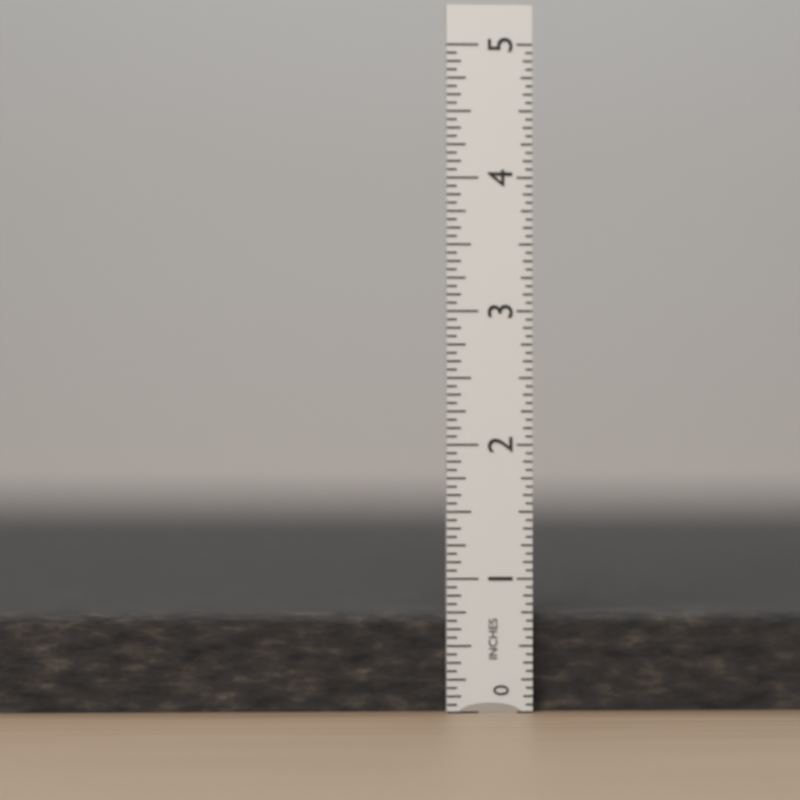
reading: 0.7500 in
